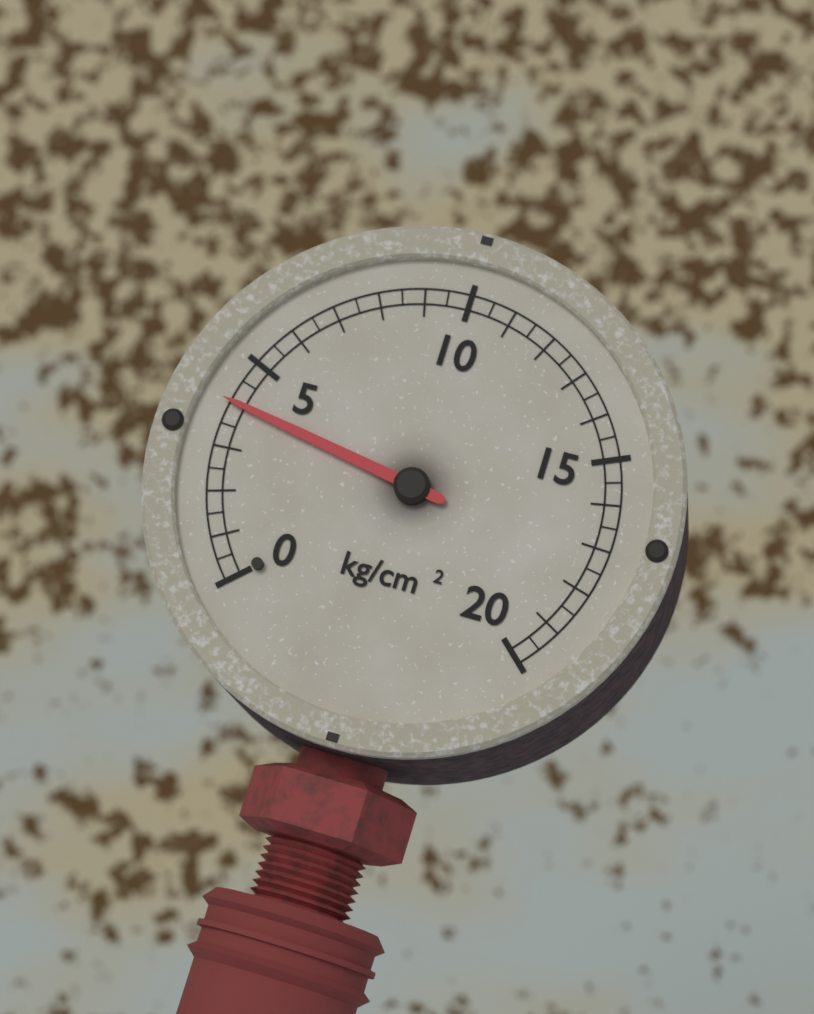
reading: 4.0 kg/cm²
